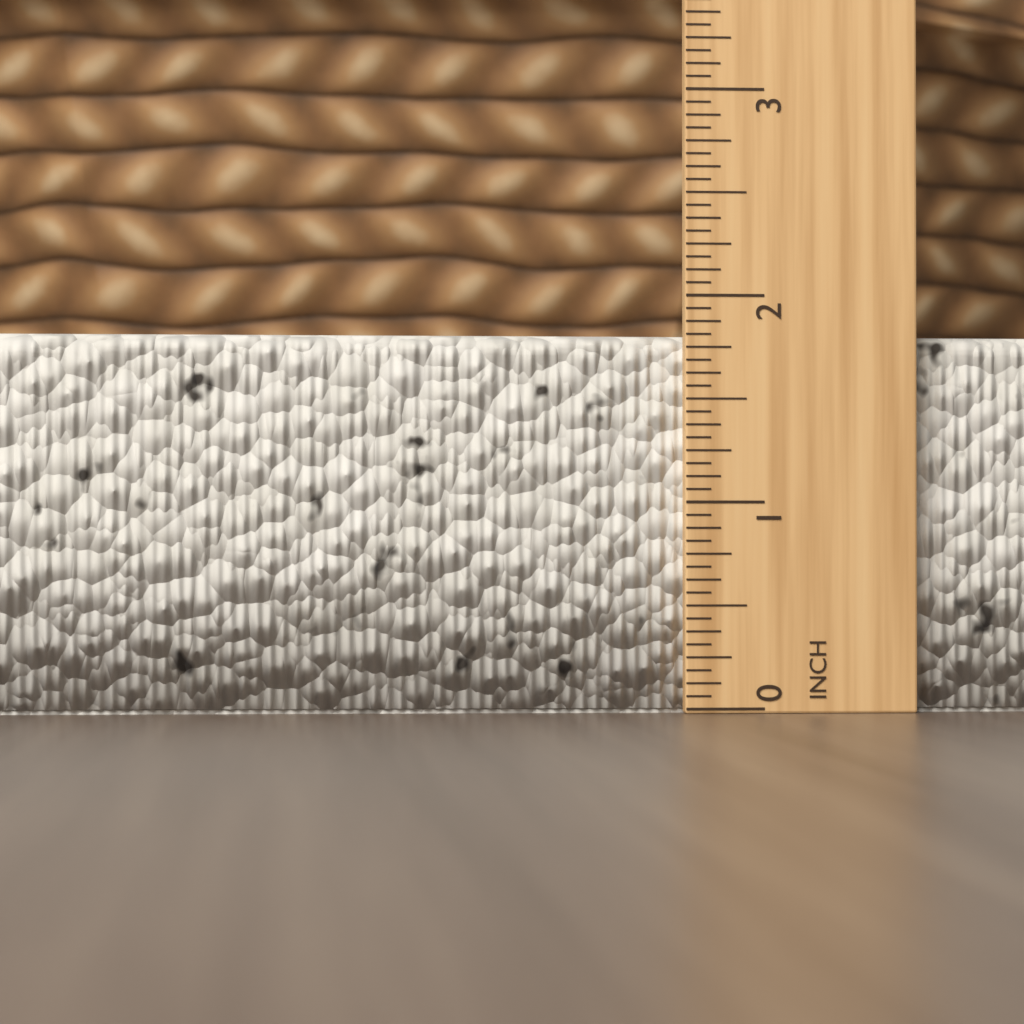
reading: 1.8125 in
